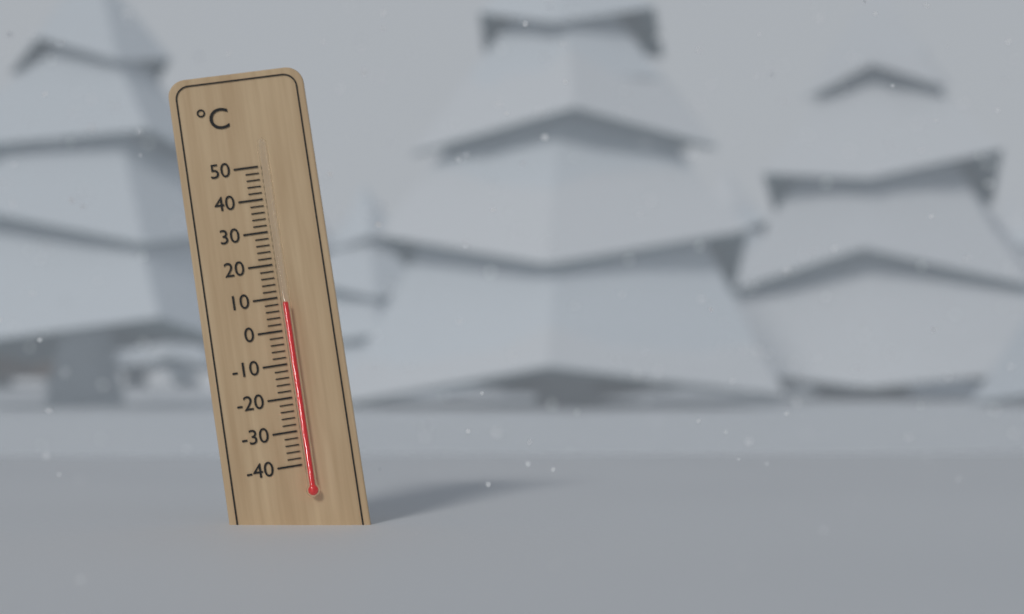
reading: 8 °C
